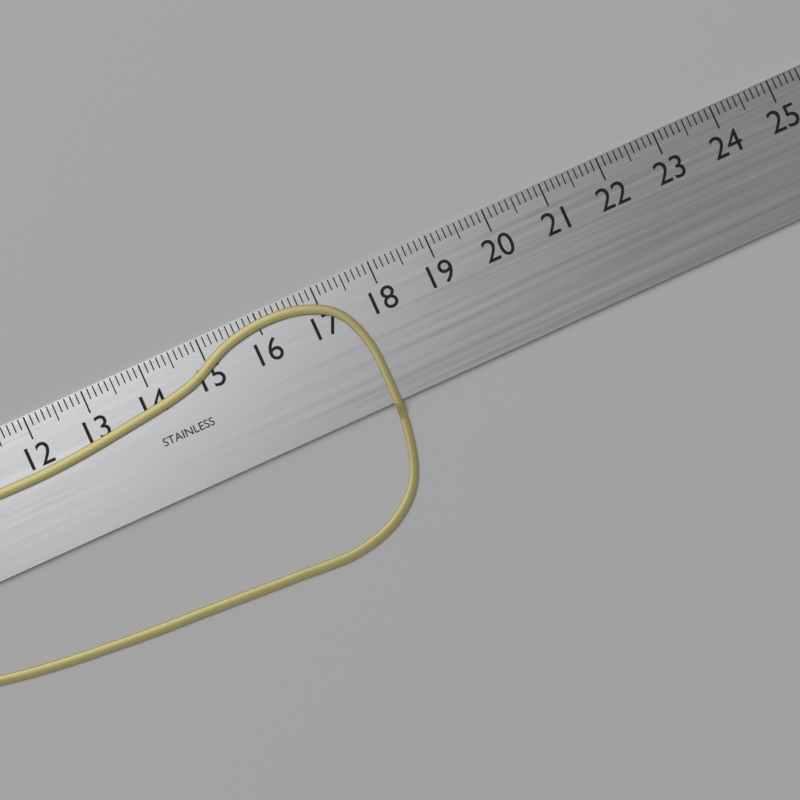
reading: 17.6 cm
